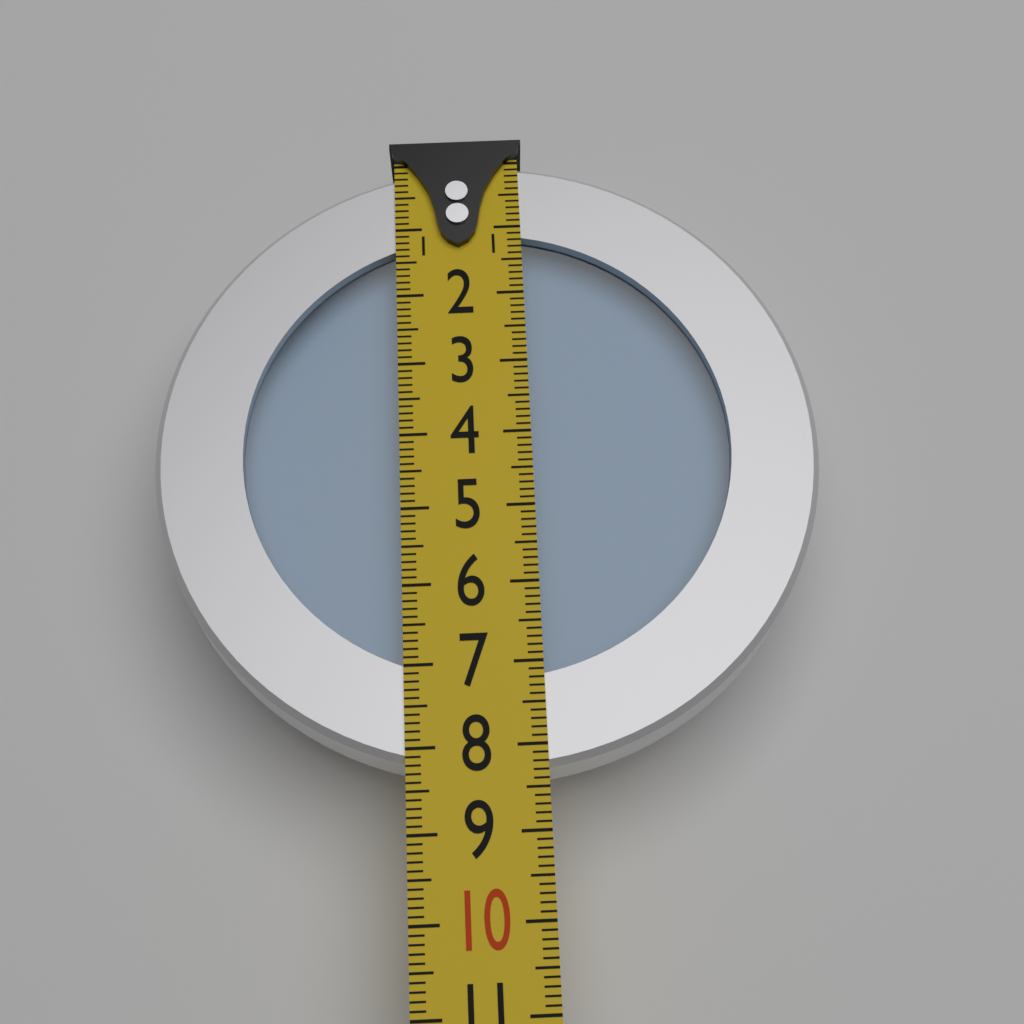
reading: 8.3 (no unit)
